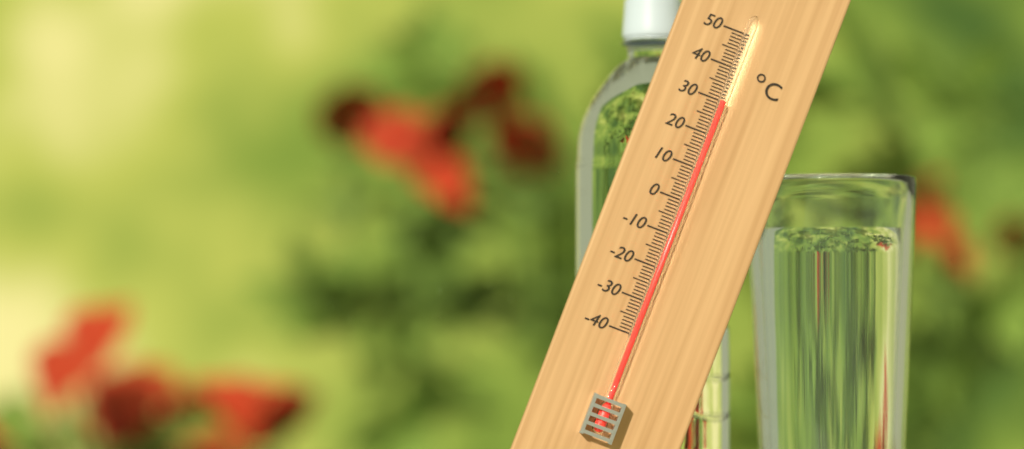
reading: 30 °C
